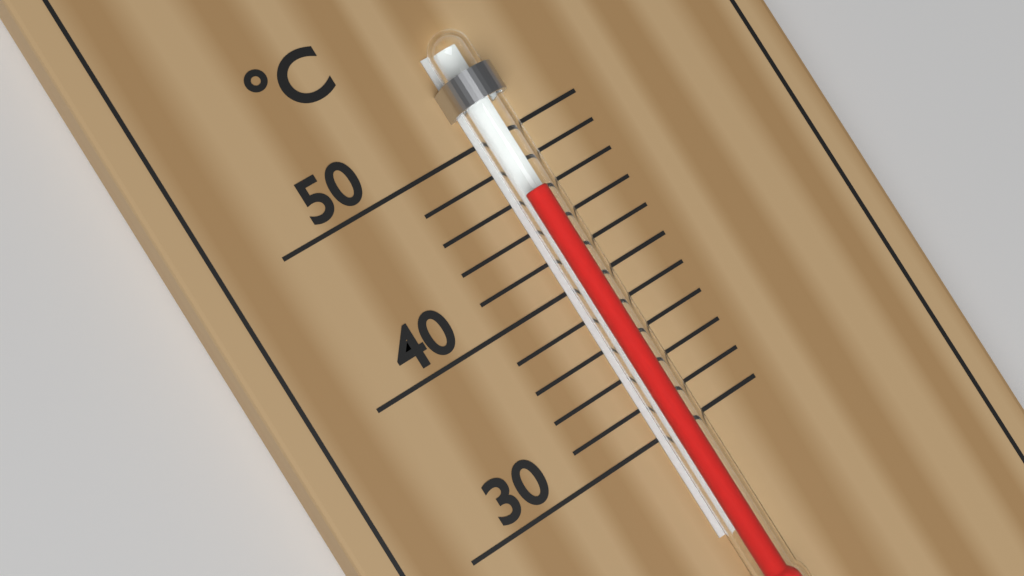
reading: 46 °C
